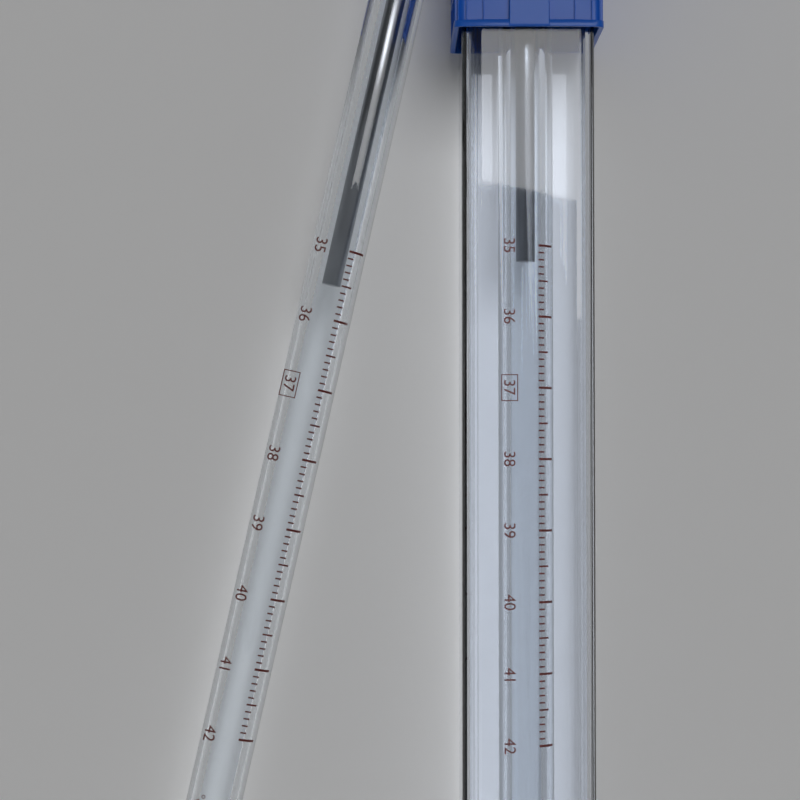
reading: 35.5 °C
